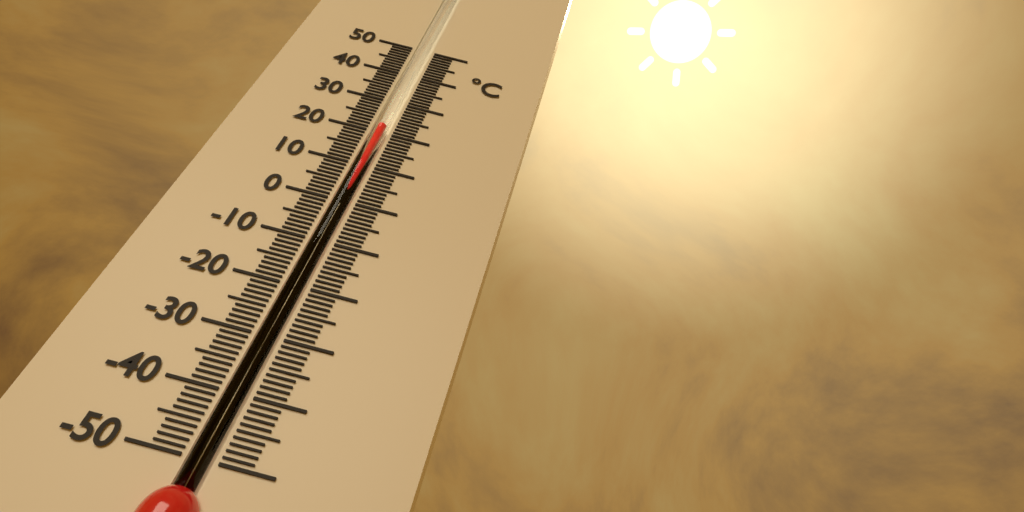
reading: 22 °C
